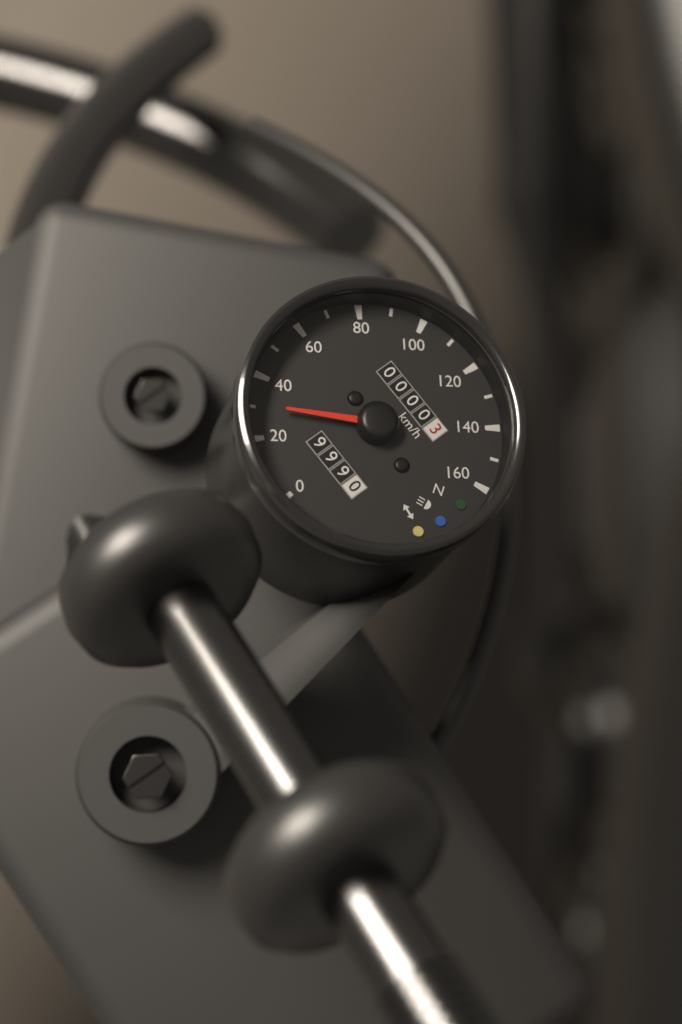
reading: 30 km/h
